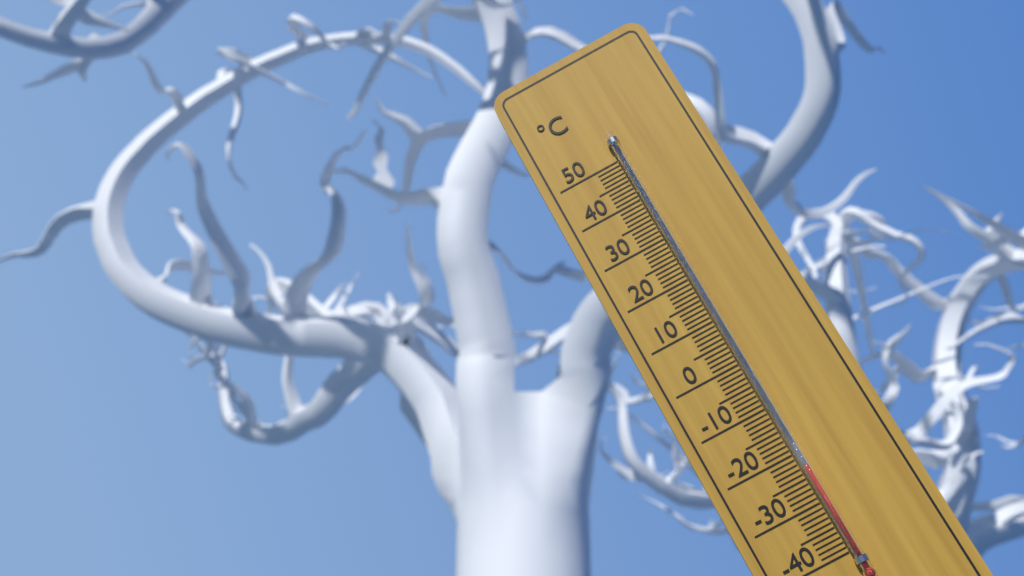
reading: -23 °C
